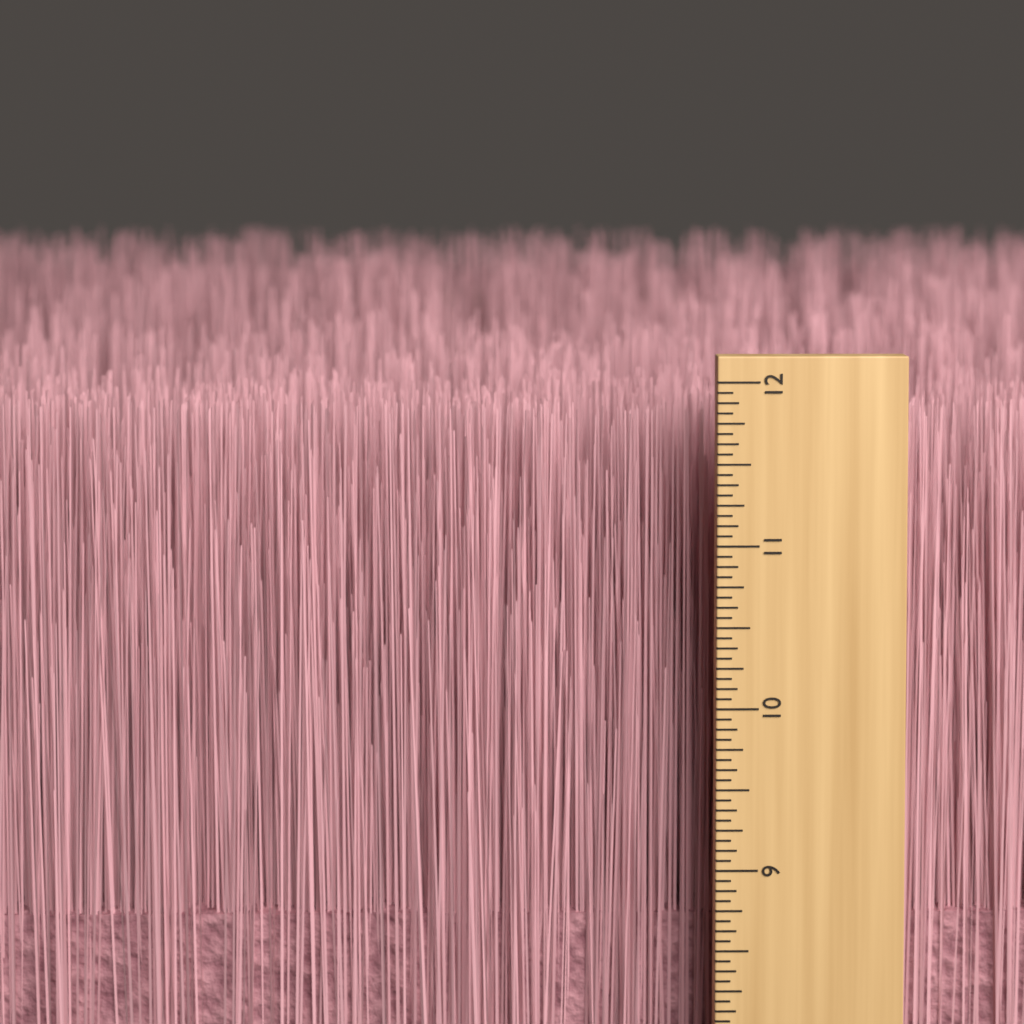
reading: 11.7500 inch
